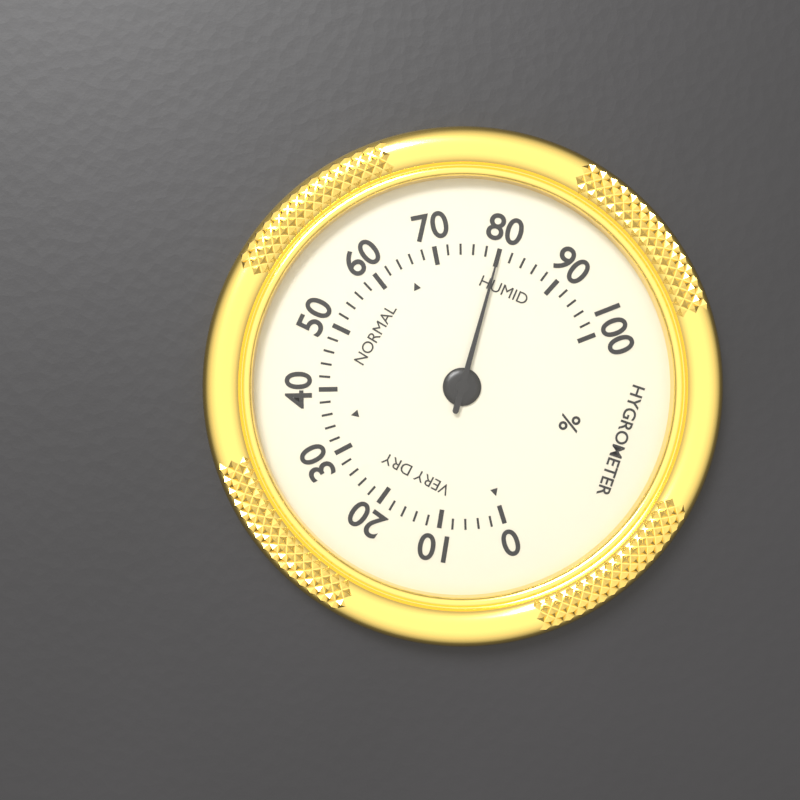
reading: 80 %
